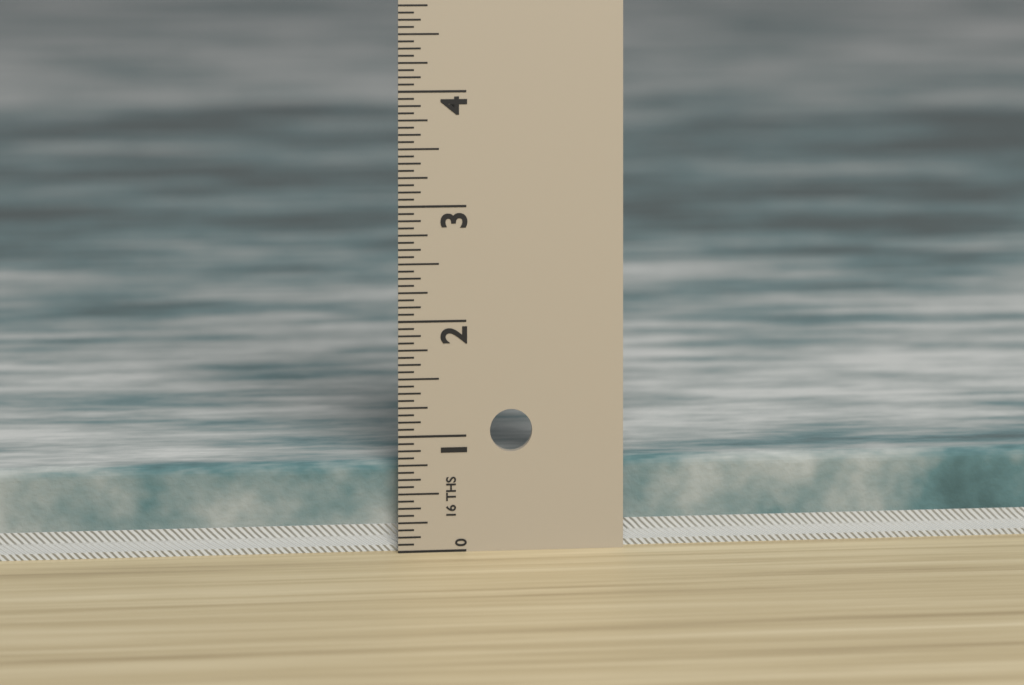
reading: 0.7500 in
